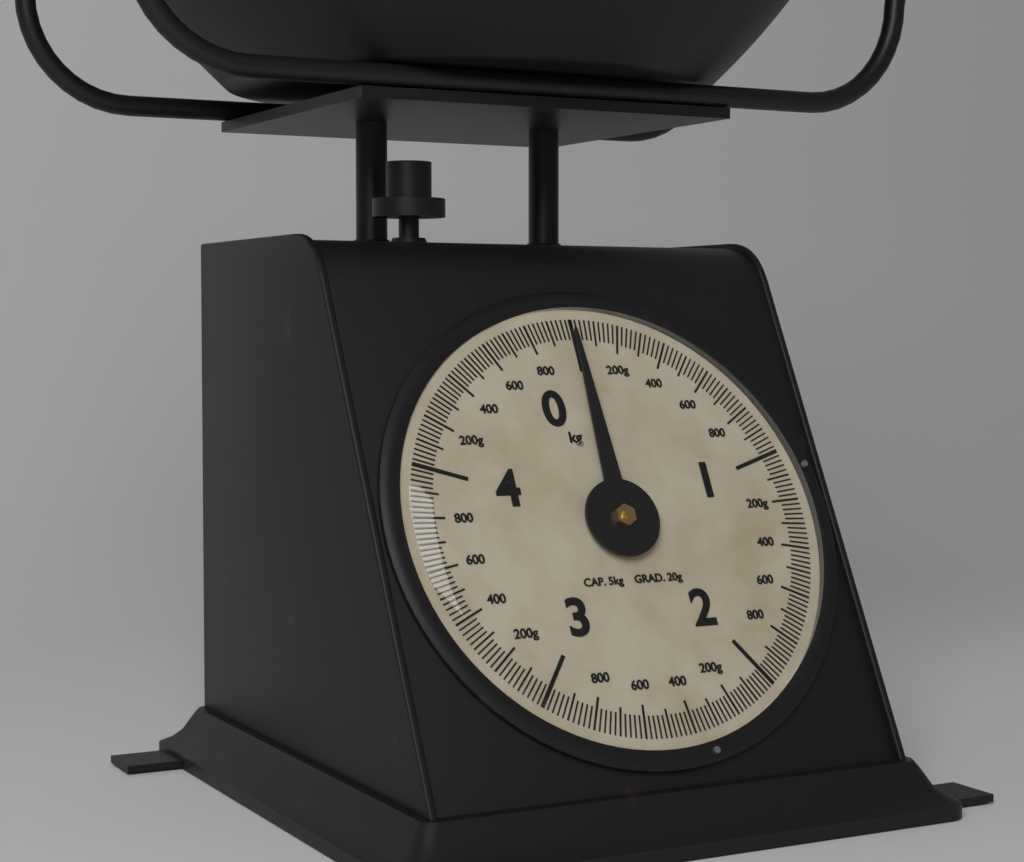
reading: 0.00 kg
